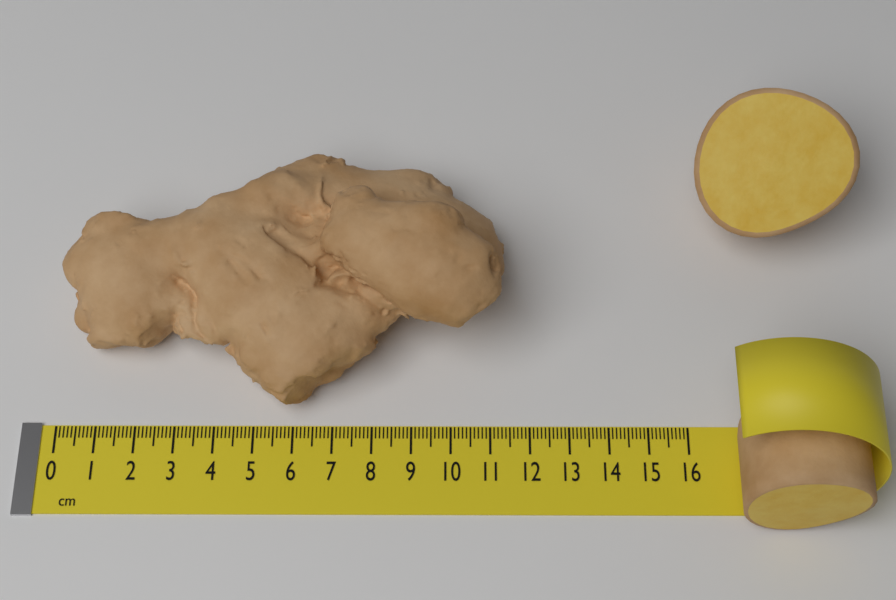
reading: 11.4 cm
